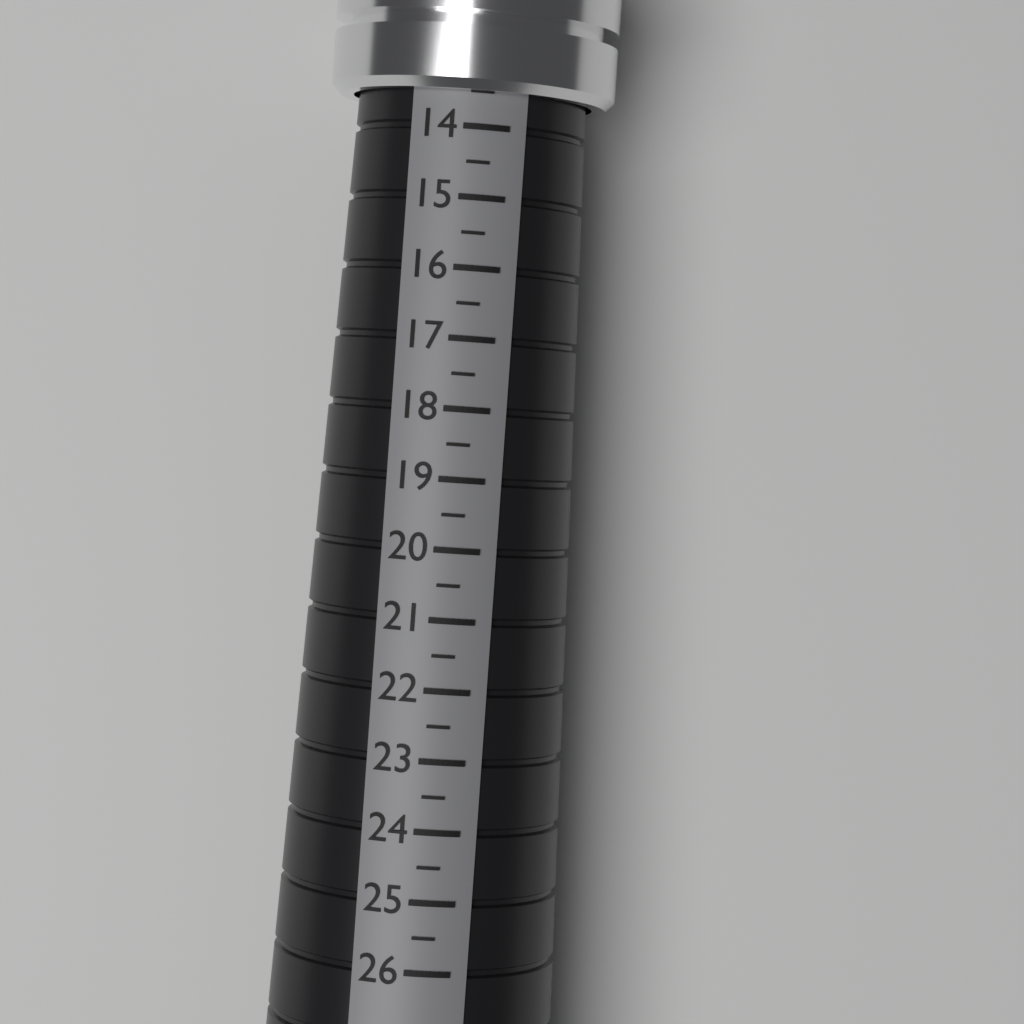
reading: 13.5 (no unit)
